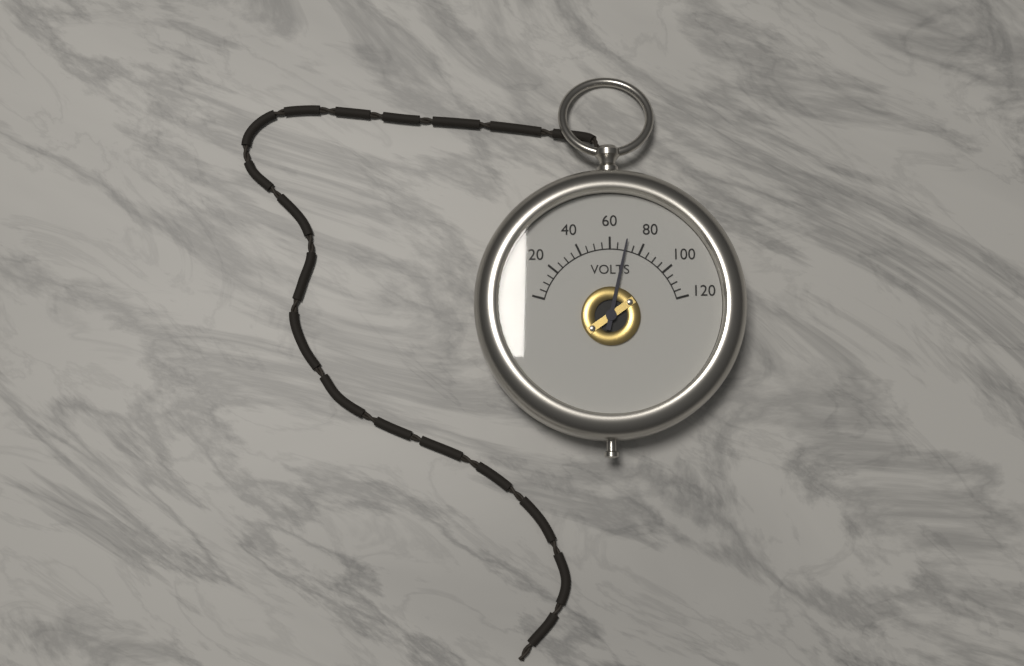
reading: 70 V
